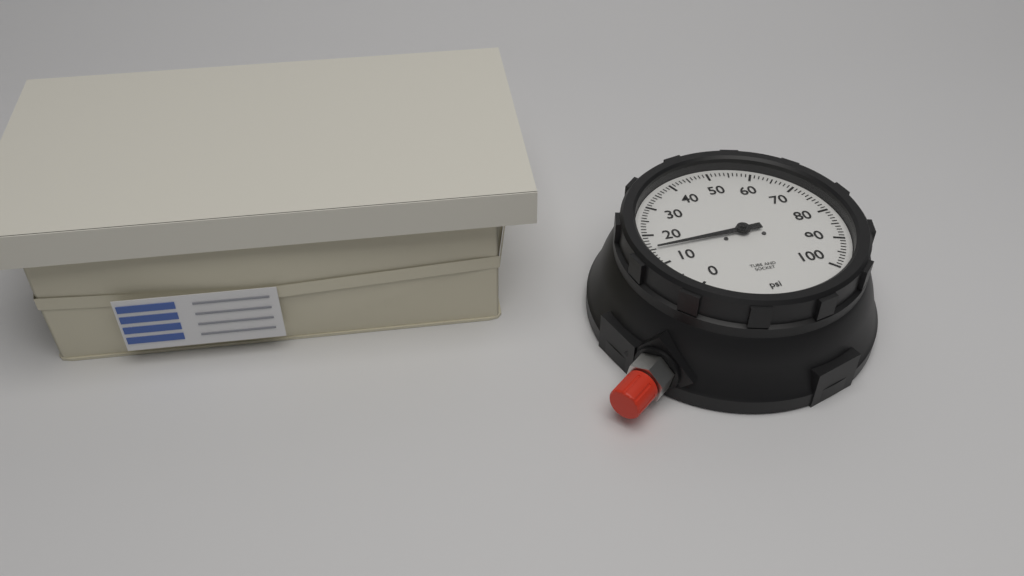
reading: 15 psi
